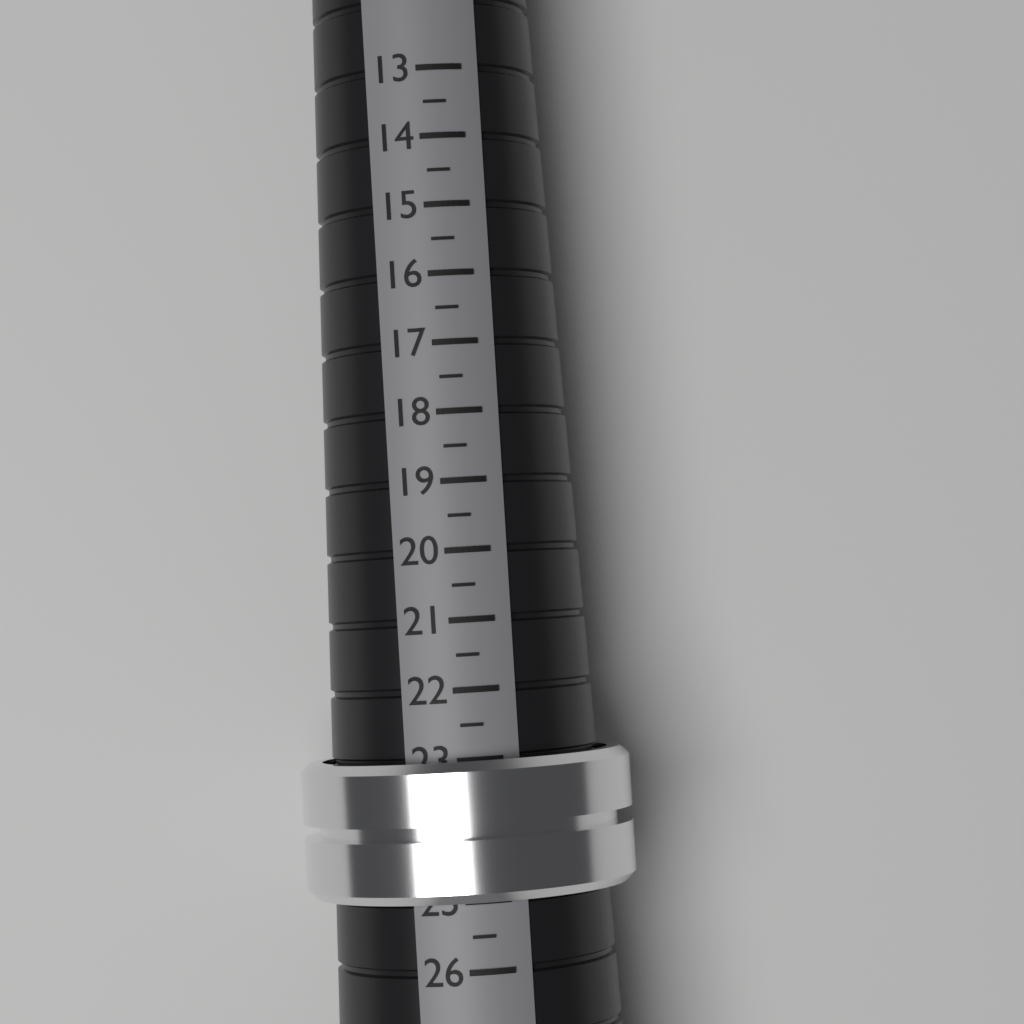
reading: 25.0 (no unit)
